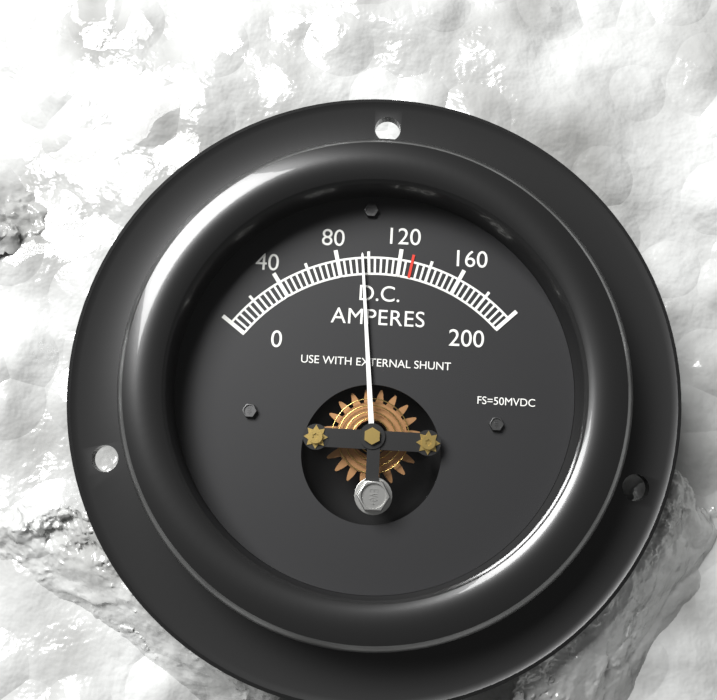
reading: 96 A
